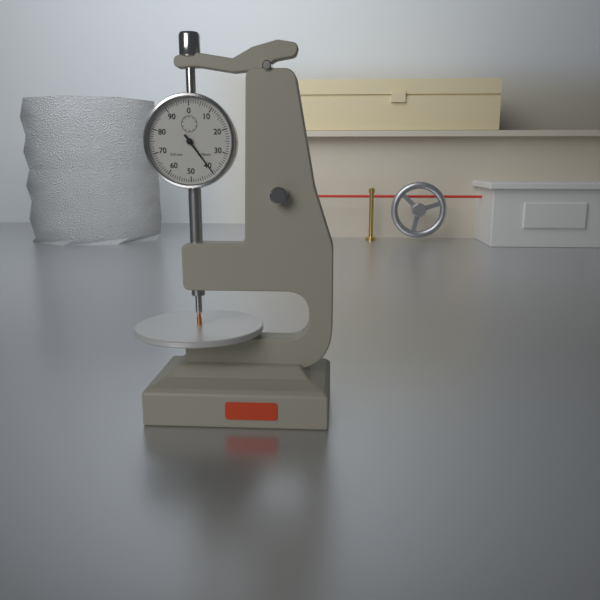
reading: 0.40 mm
